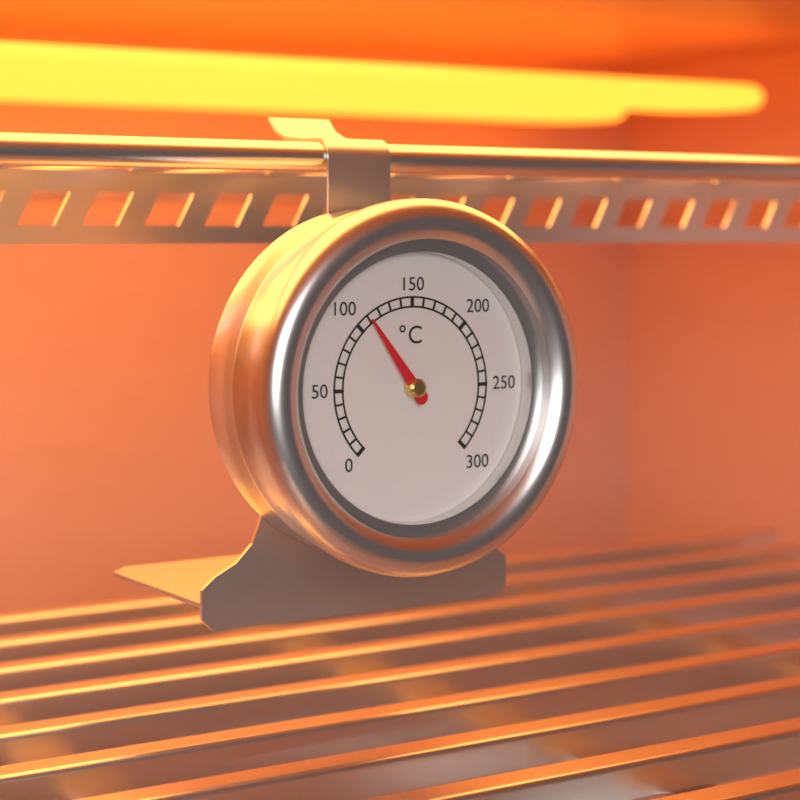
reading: 110 °C
